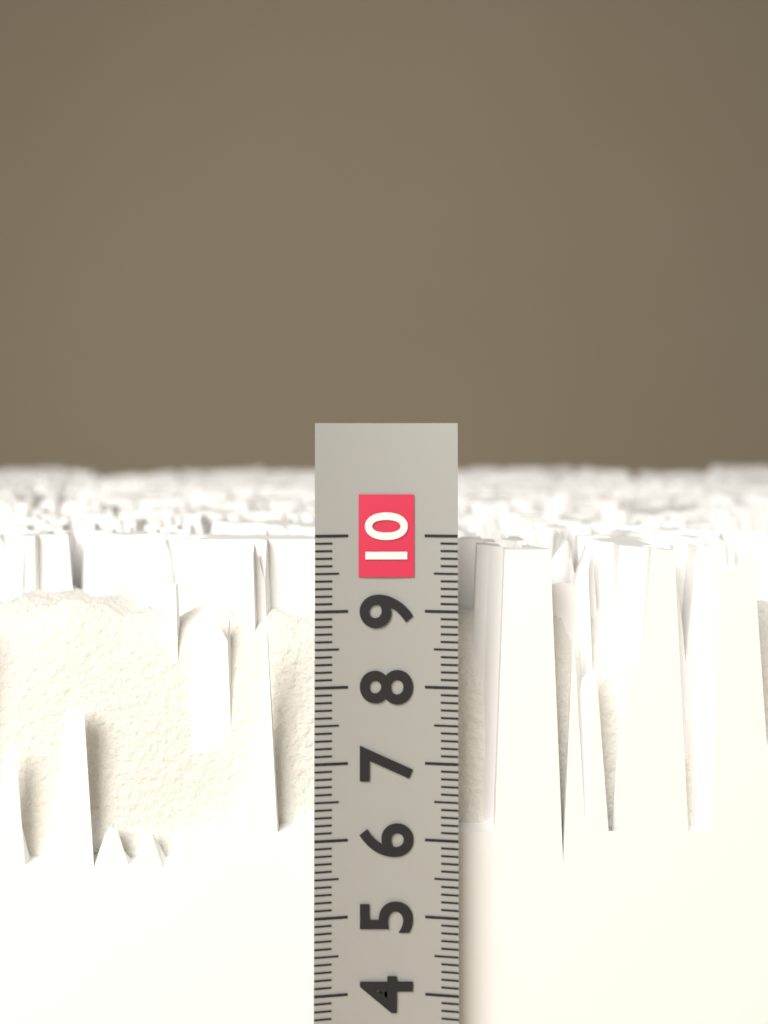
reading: 9.8 (no unit)
